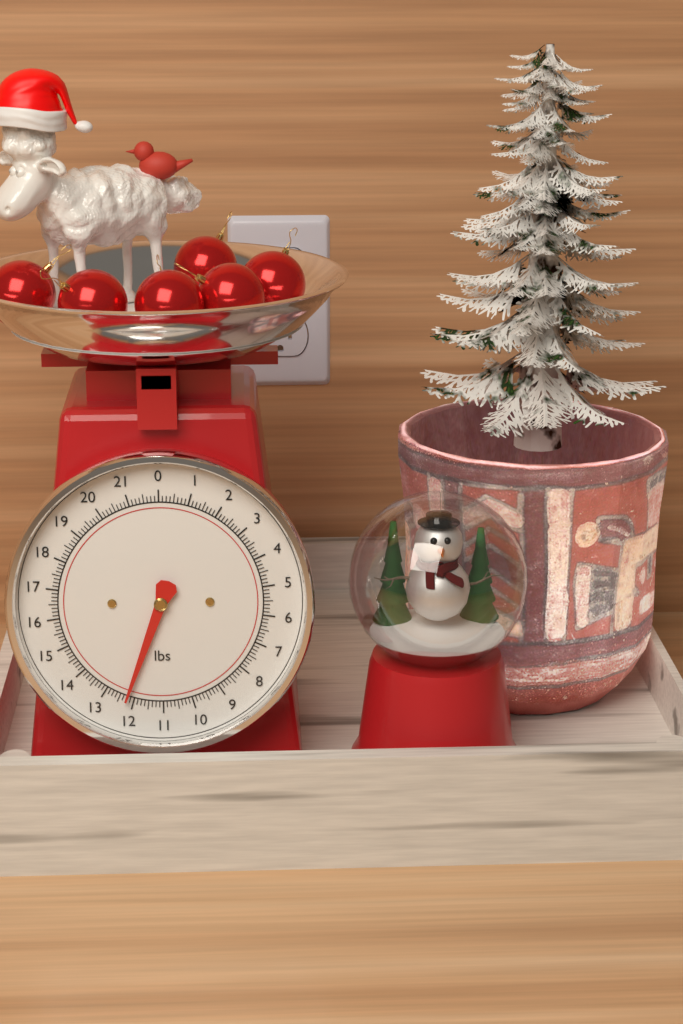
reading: 12.250 lbs
